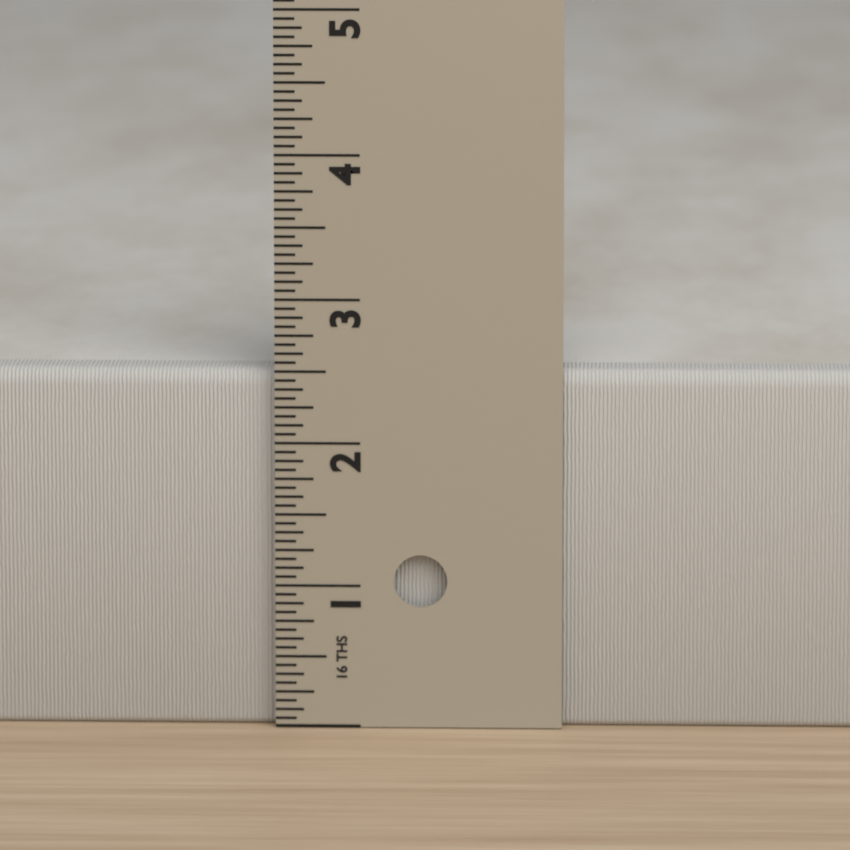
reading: 2.5000 in
